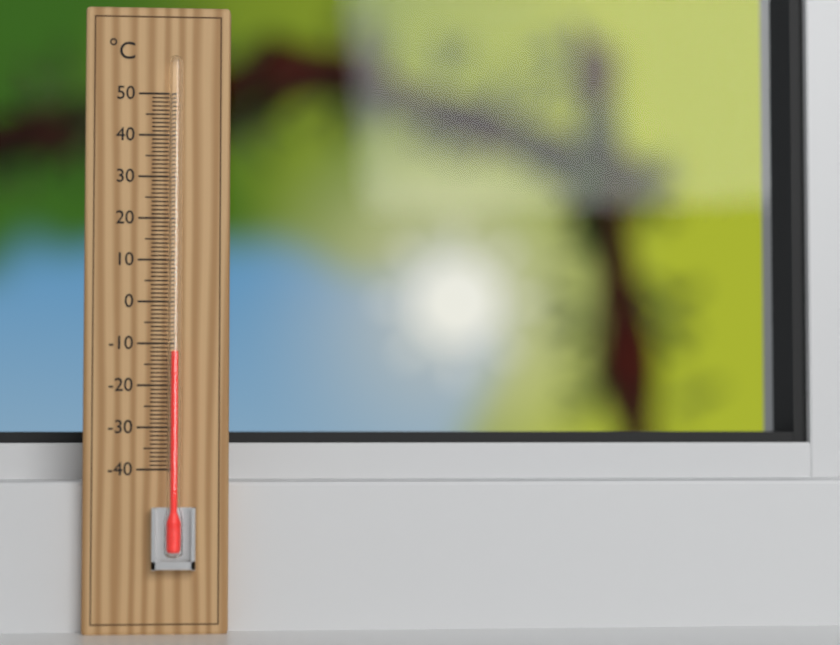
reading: -12 °C
